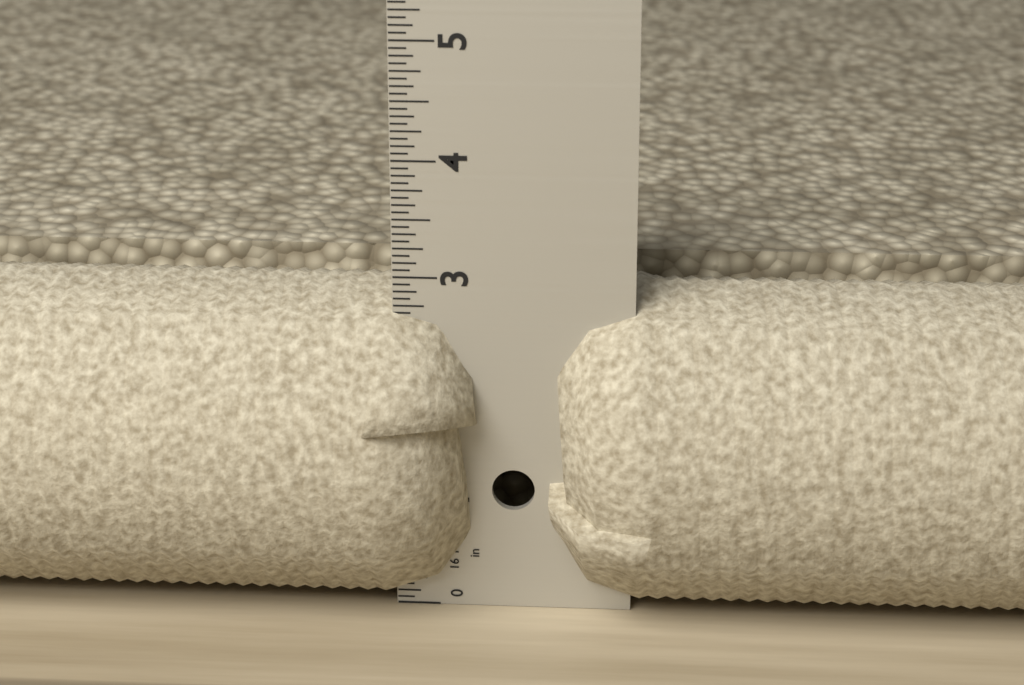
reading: 2.8750 in
